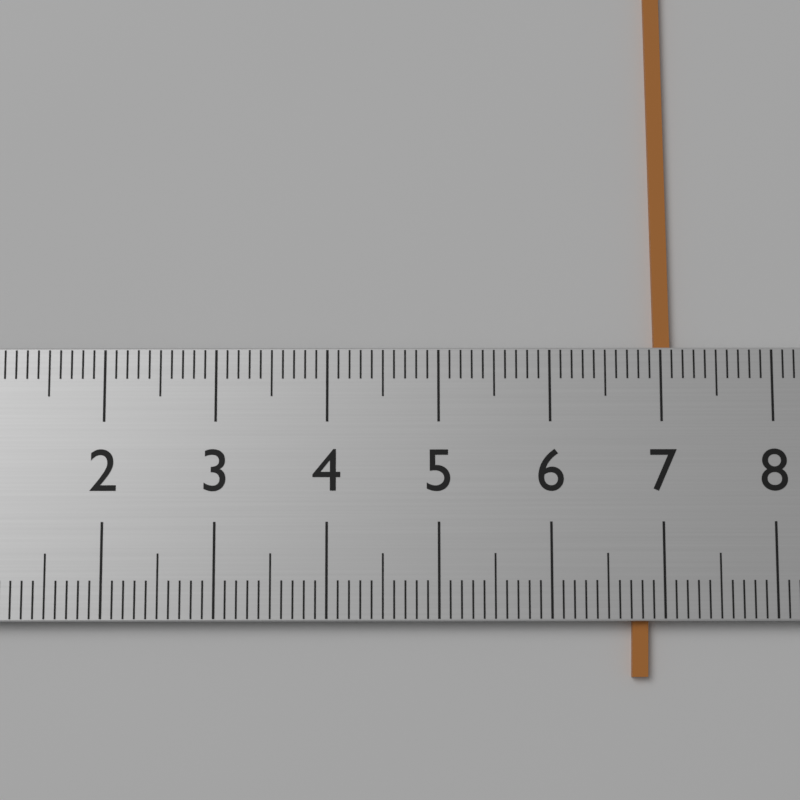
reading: 7.1 (no unit)
